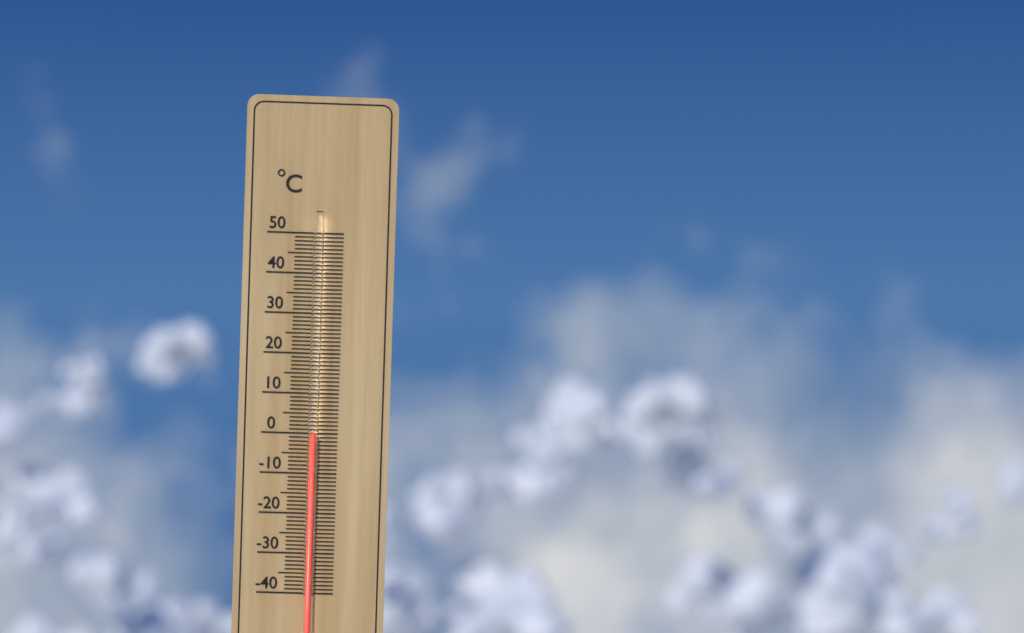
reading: 0 °C
